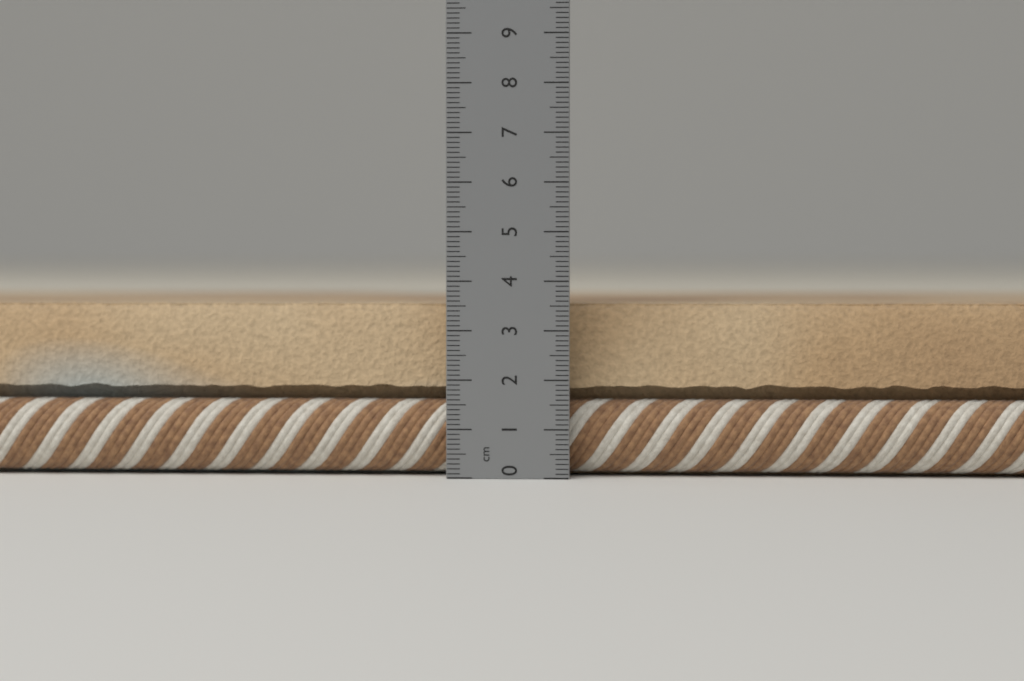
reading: 3.6 cm
